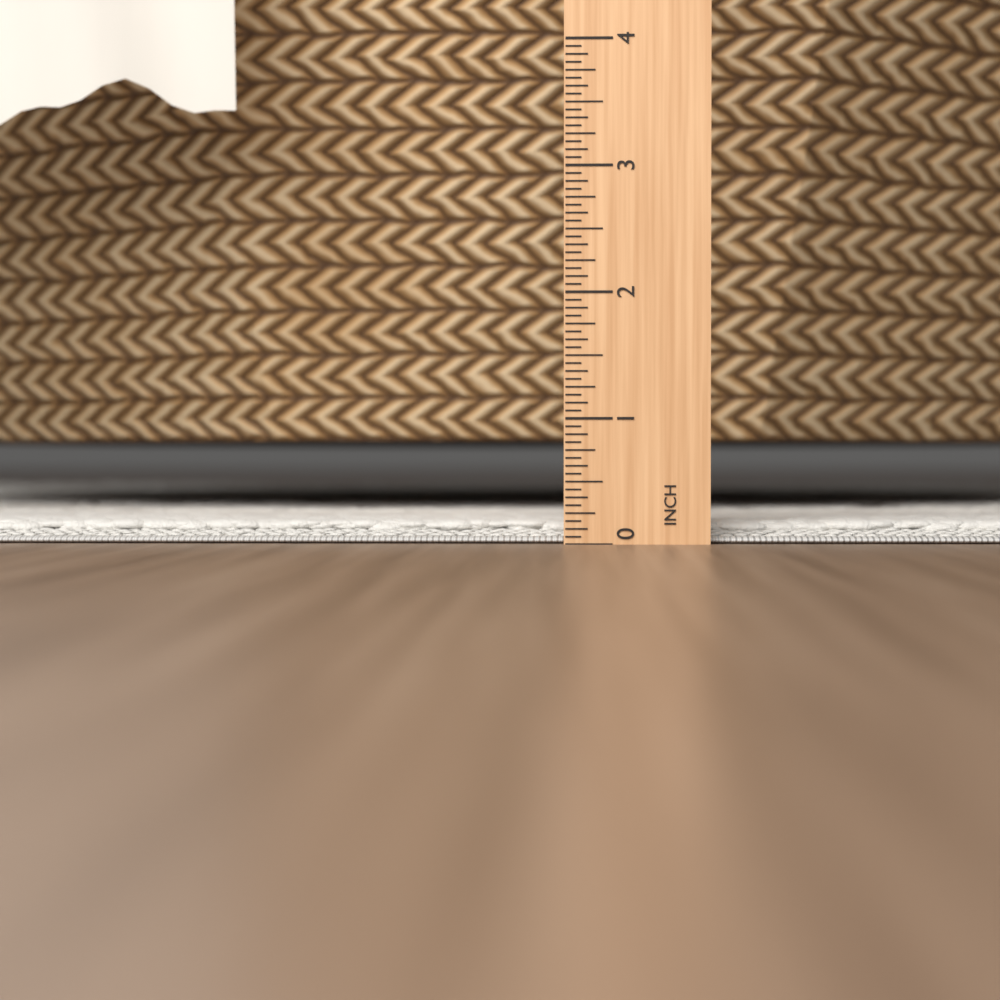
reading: 0.1875 in
